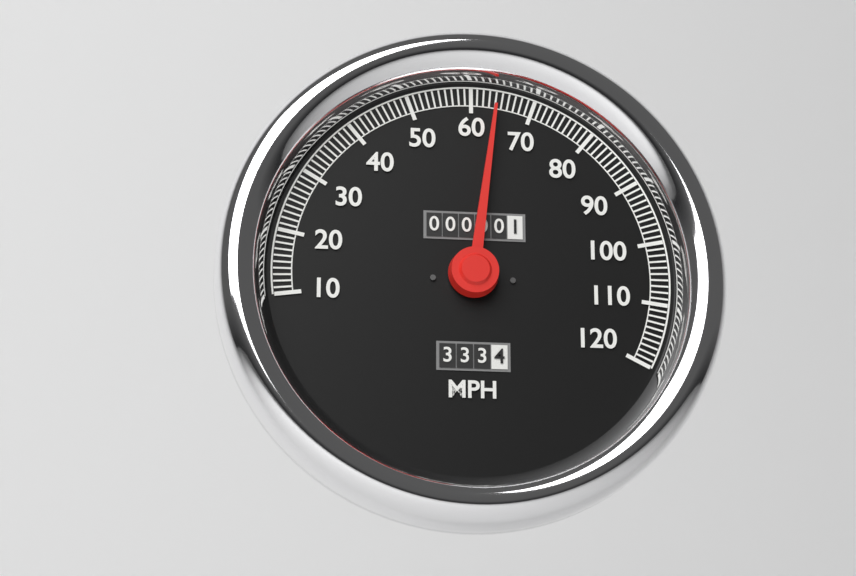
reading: 64 MPH
